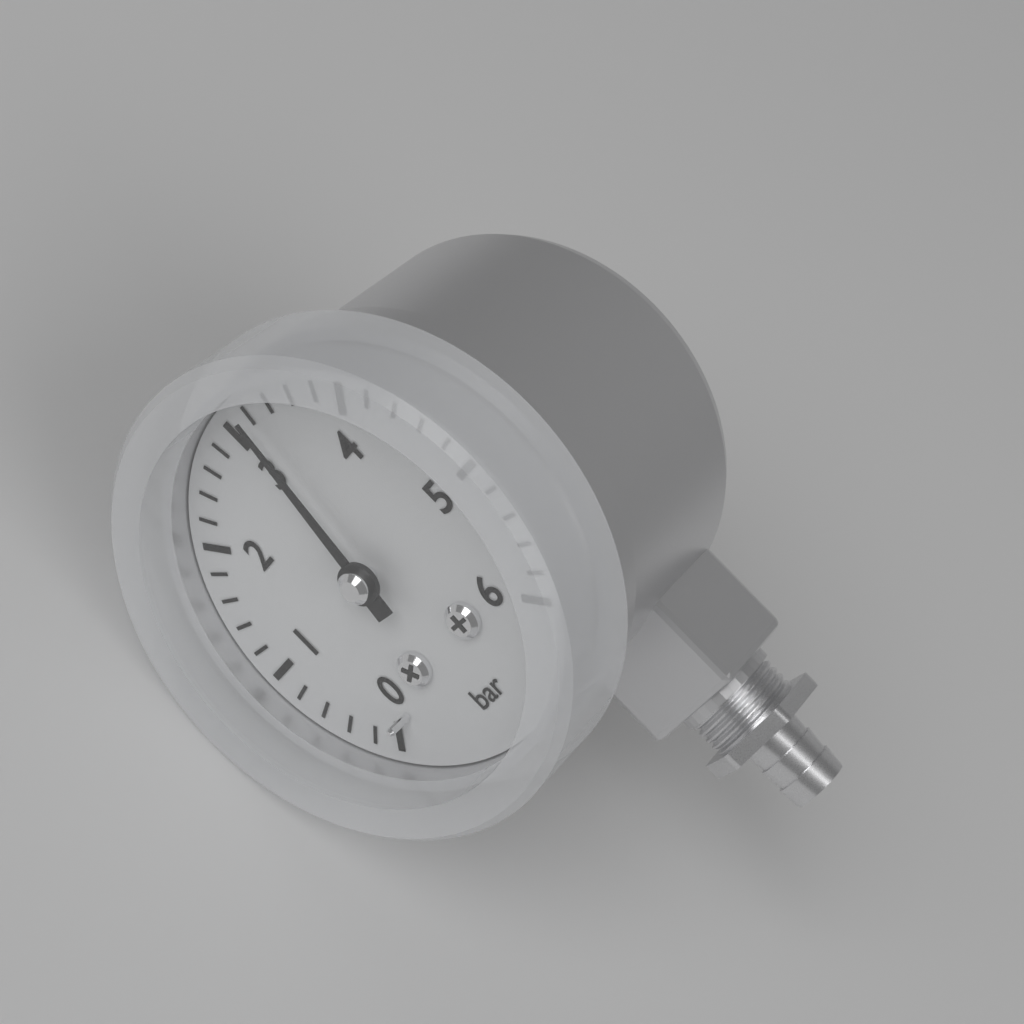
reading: 3.2 bar
